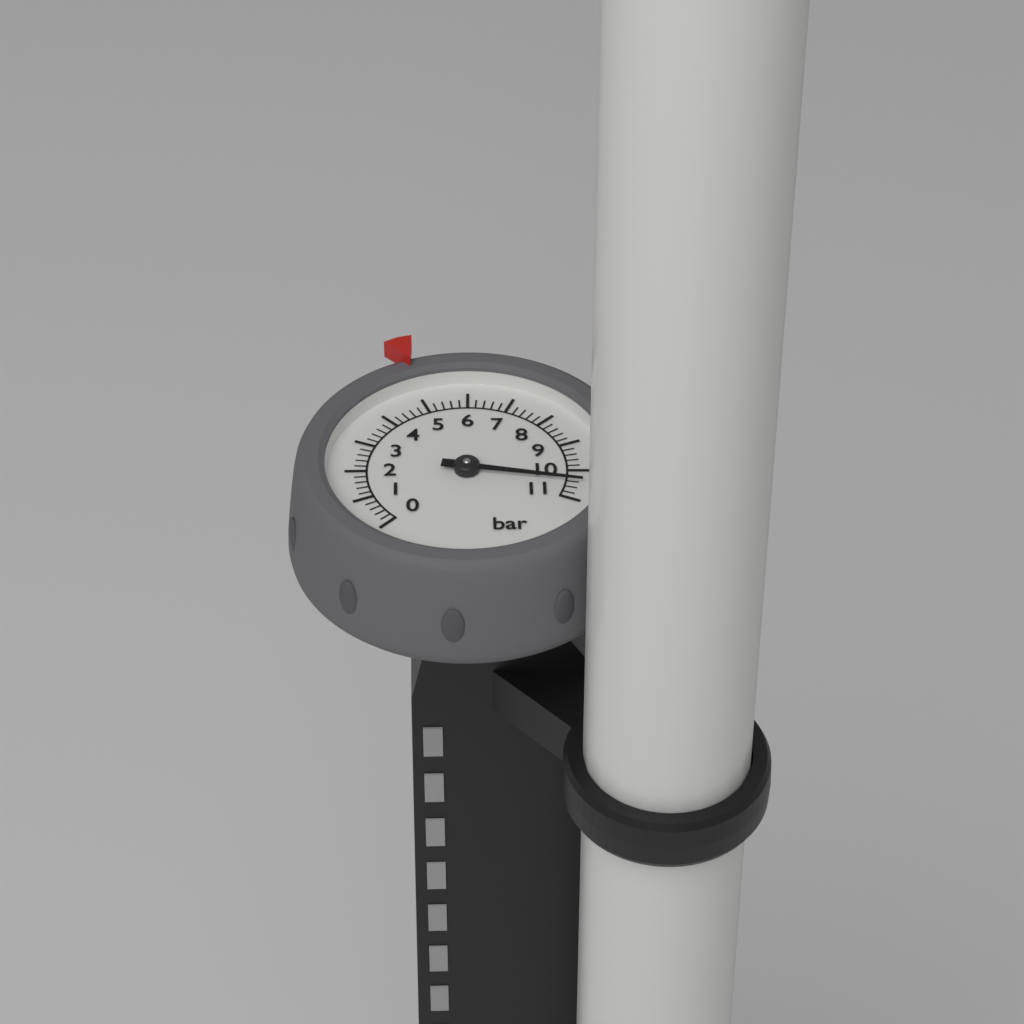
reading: 10.4 bar
